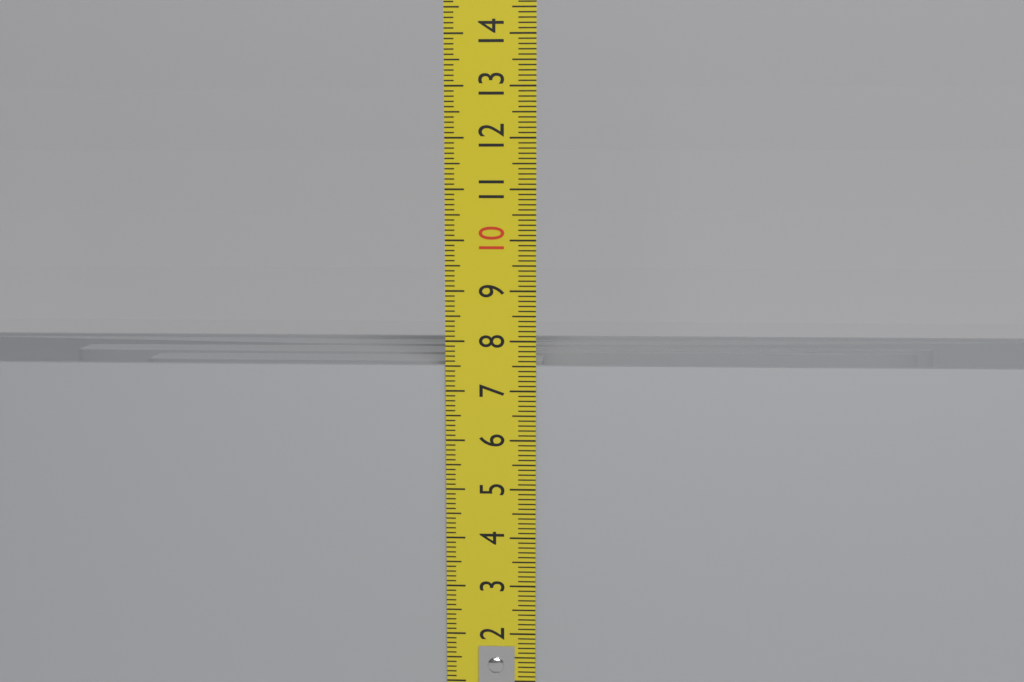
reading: 7.5 cm
